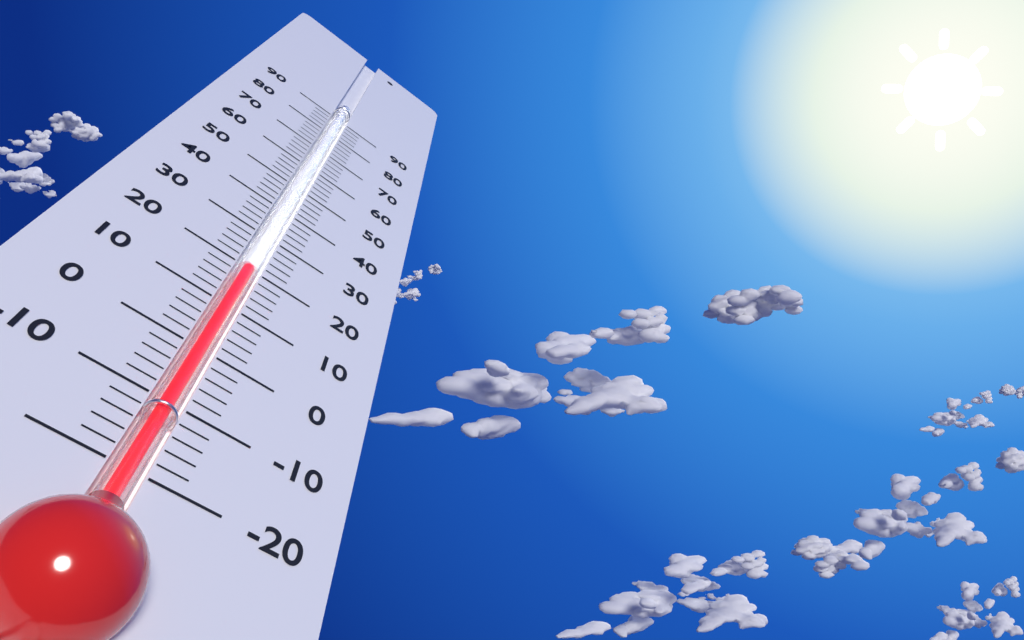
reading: 20 (no unit)
